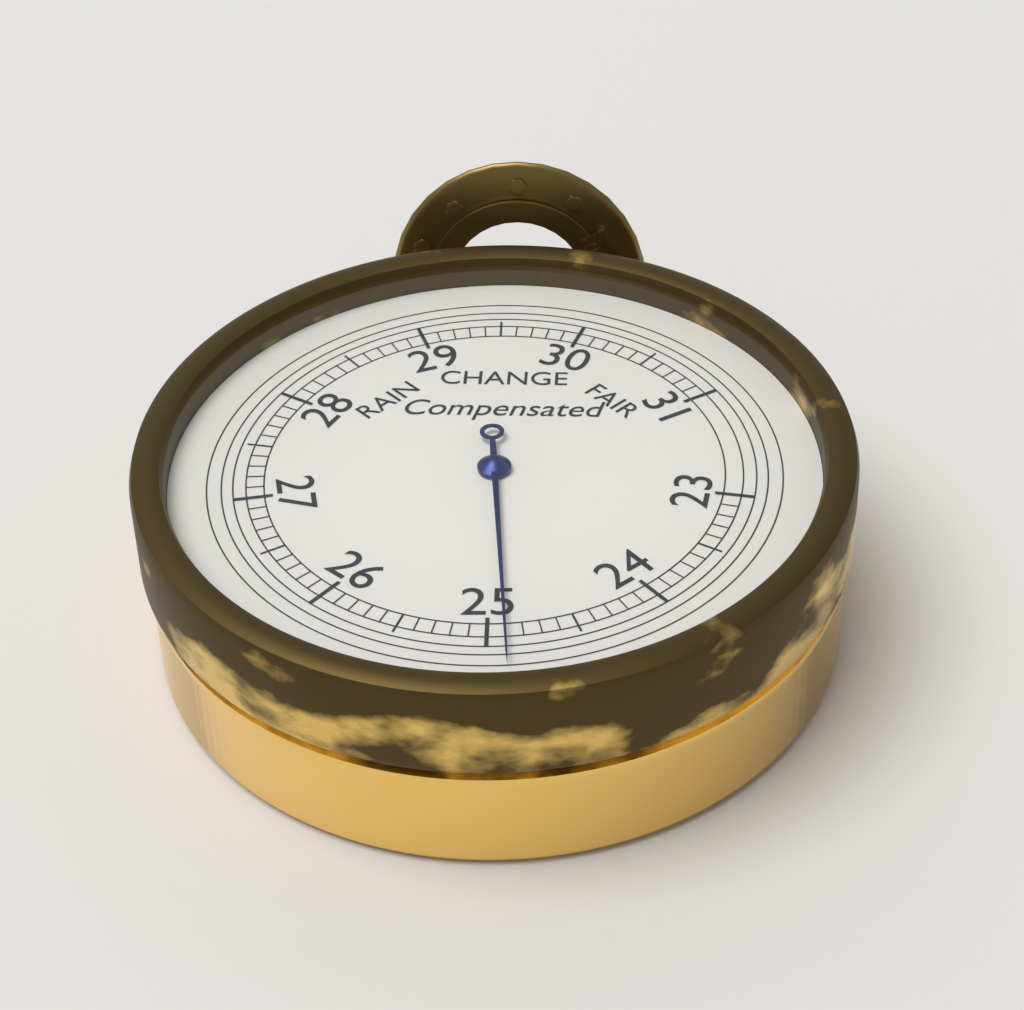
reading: 24.9 inHg
